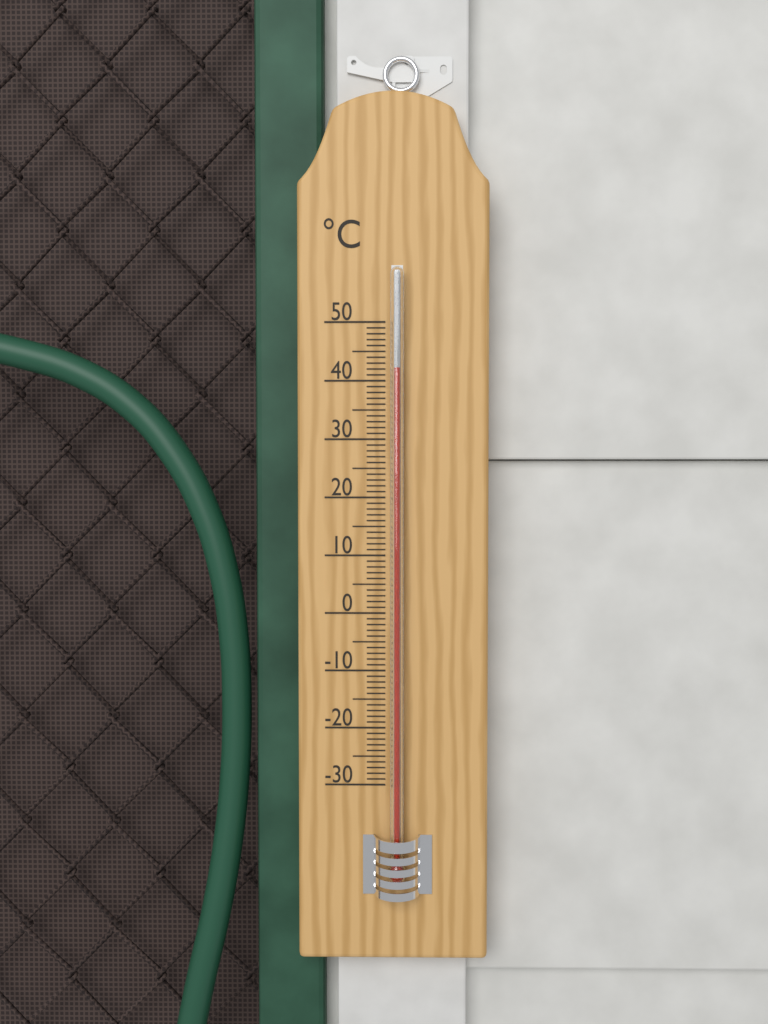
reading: 42 °C
